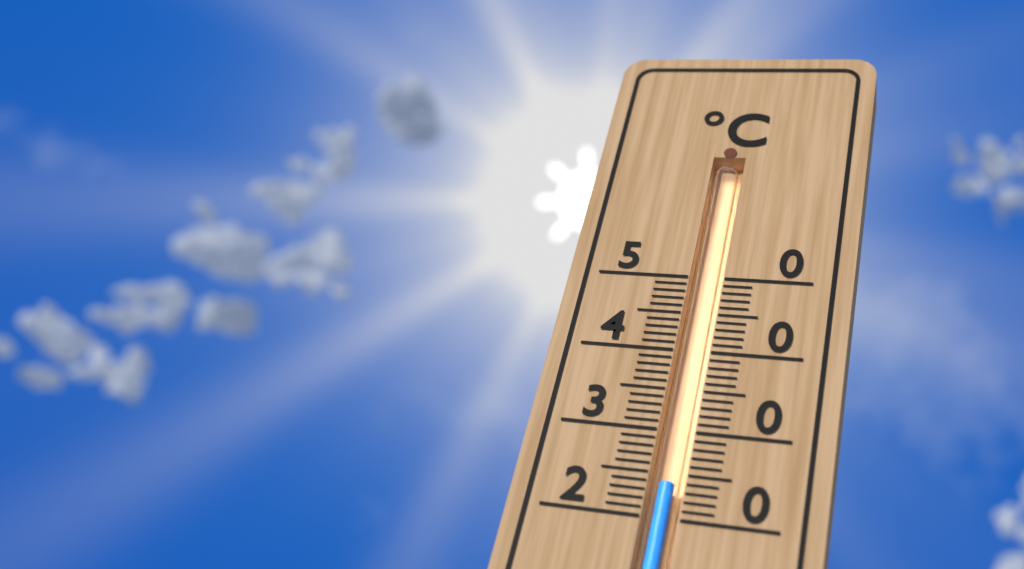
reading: 24 °C
